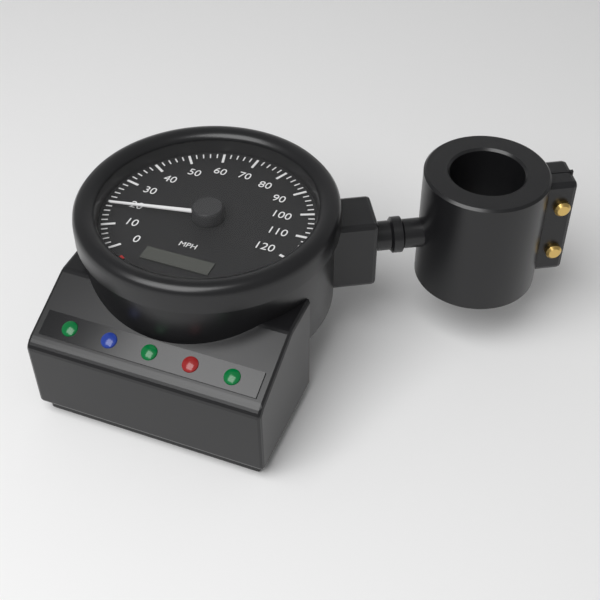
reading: 18 mph
